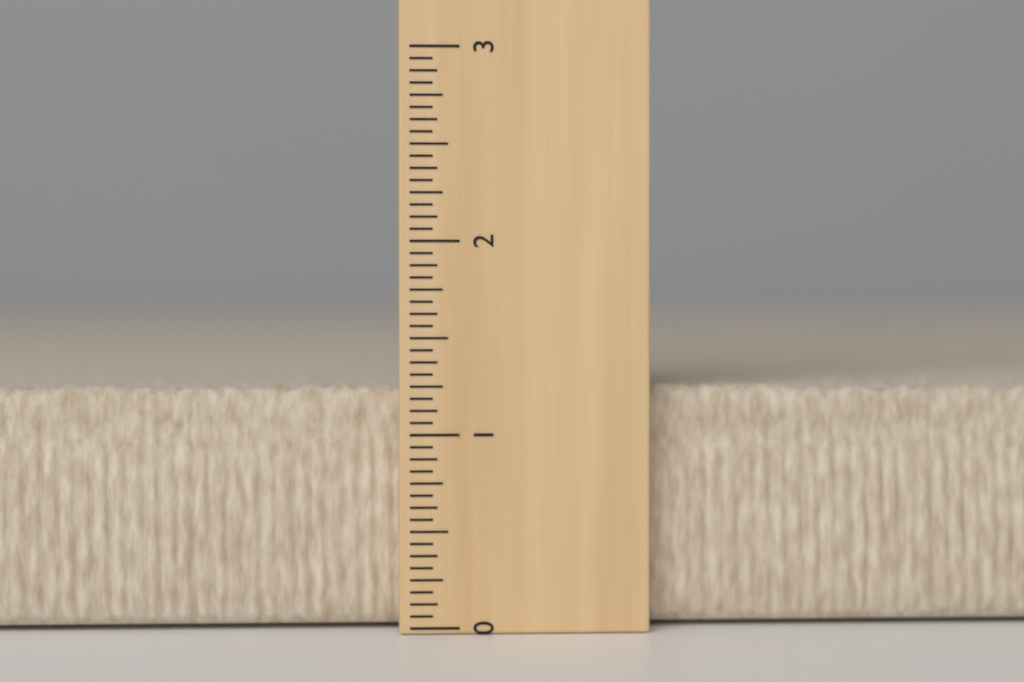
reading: 1.2500 (no unit)
